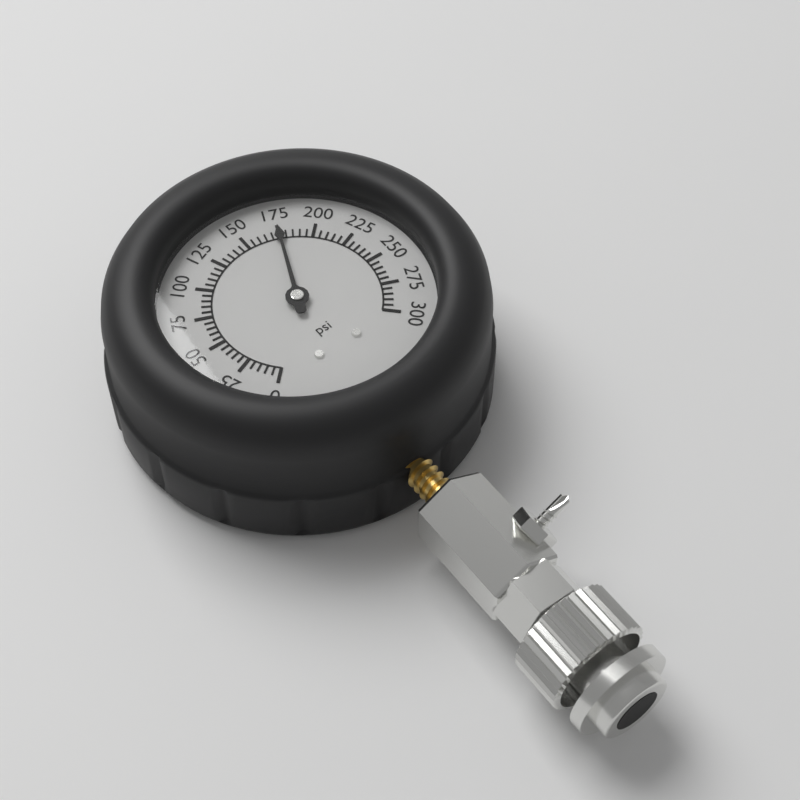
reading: 175 psi
